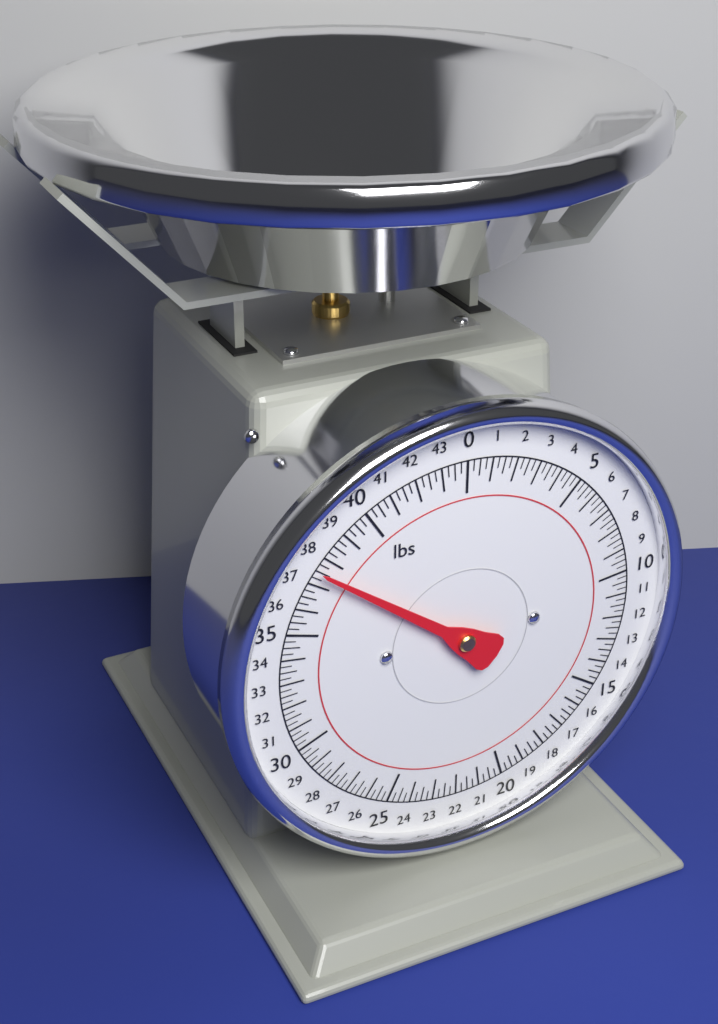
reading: 37.50 lbs
